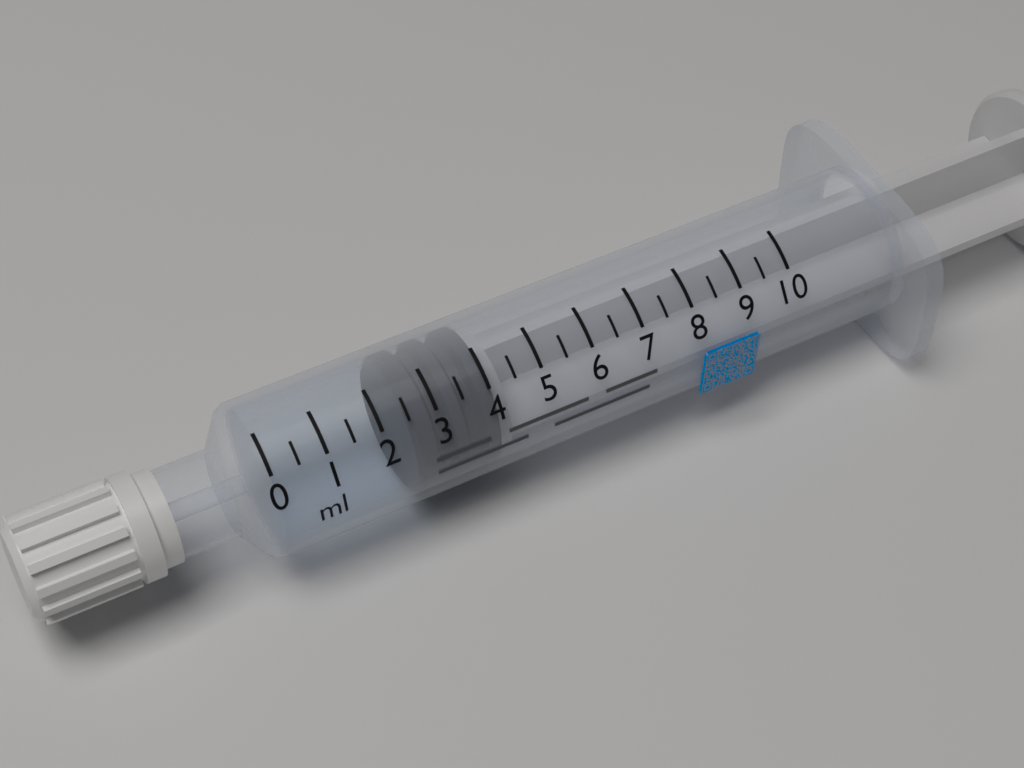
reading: 2.5 ml
